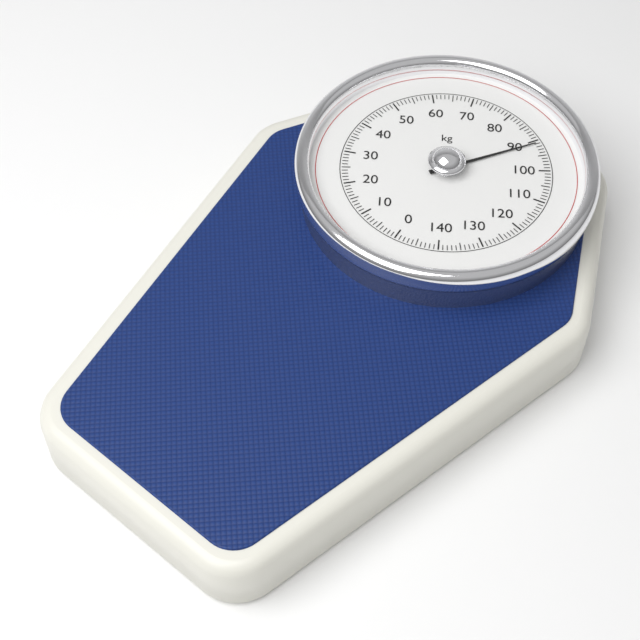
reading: 91 kg
